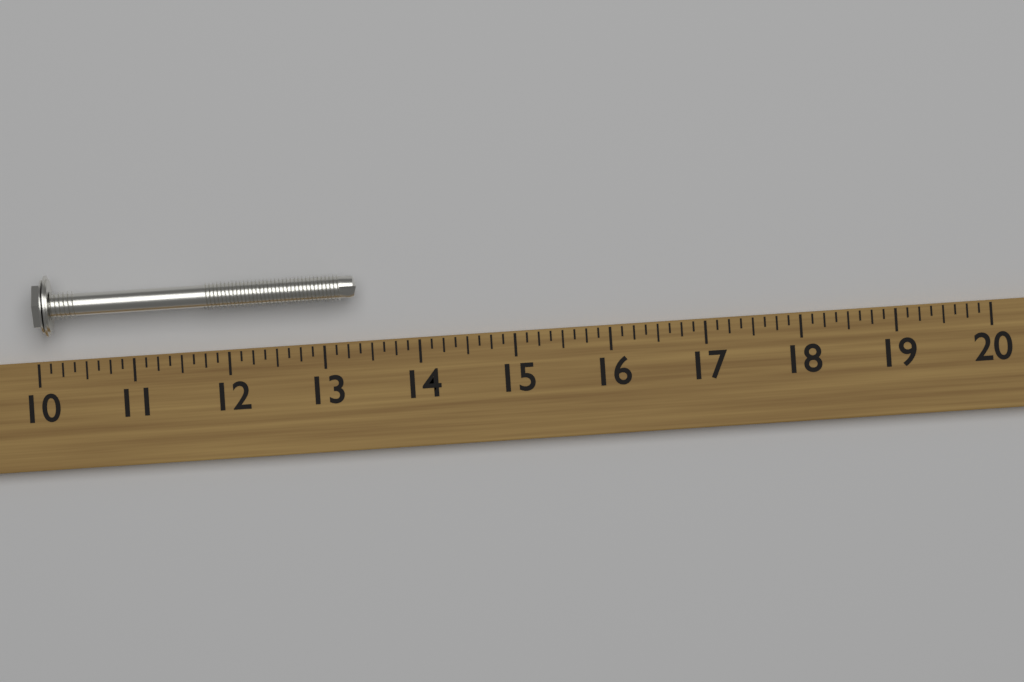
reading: 13.375 (no unit)
